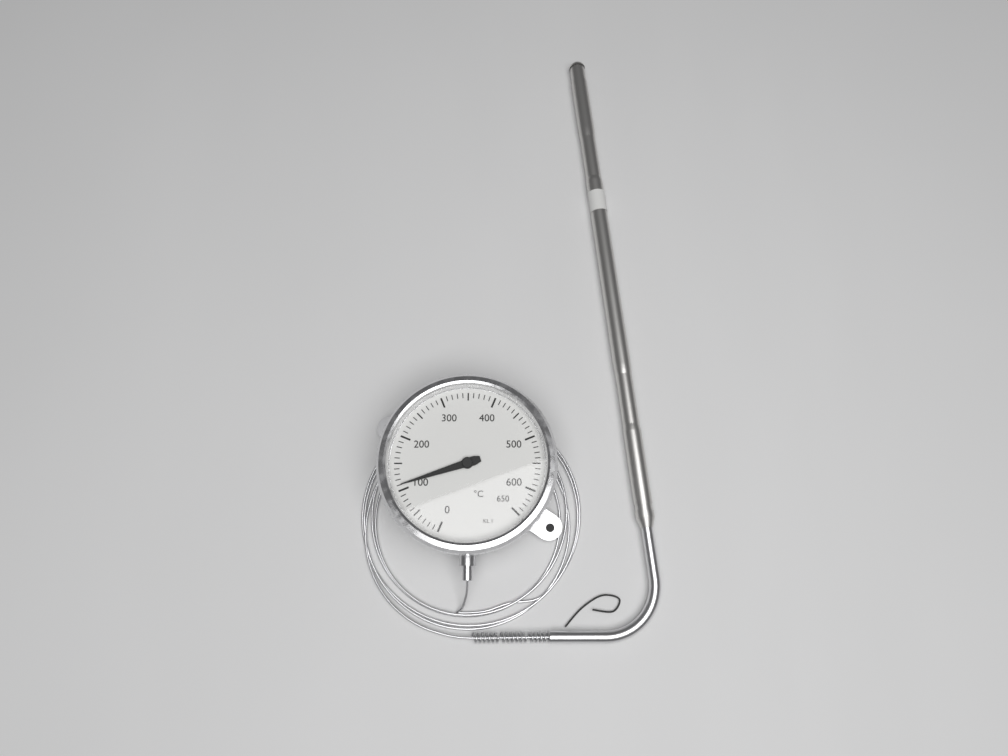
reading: 110 °C
